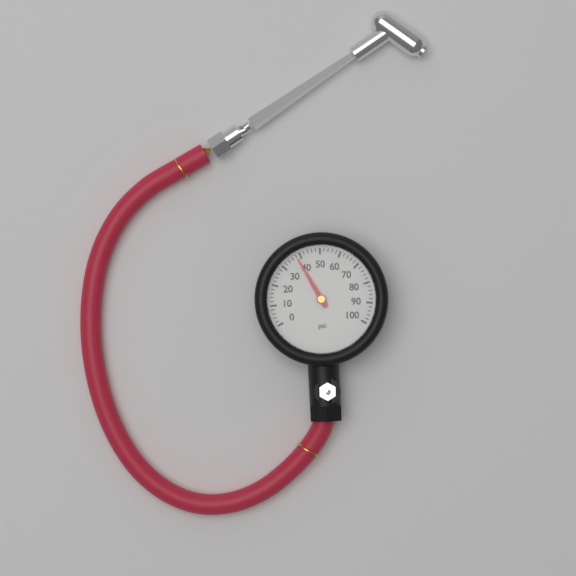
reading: 38 psi
